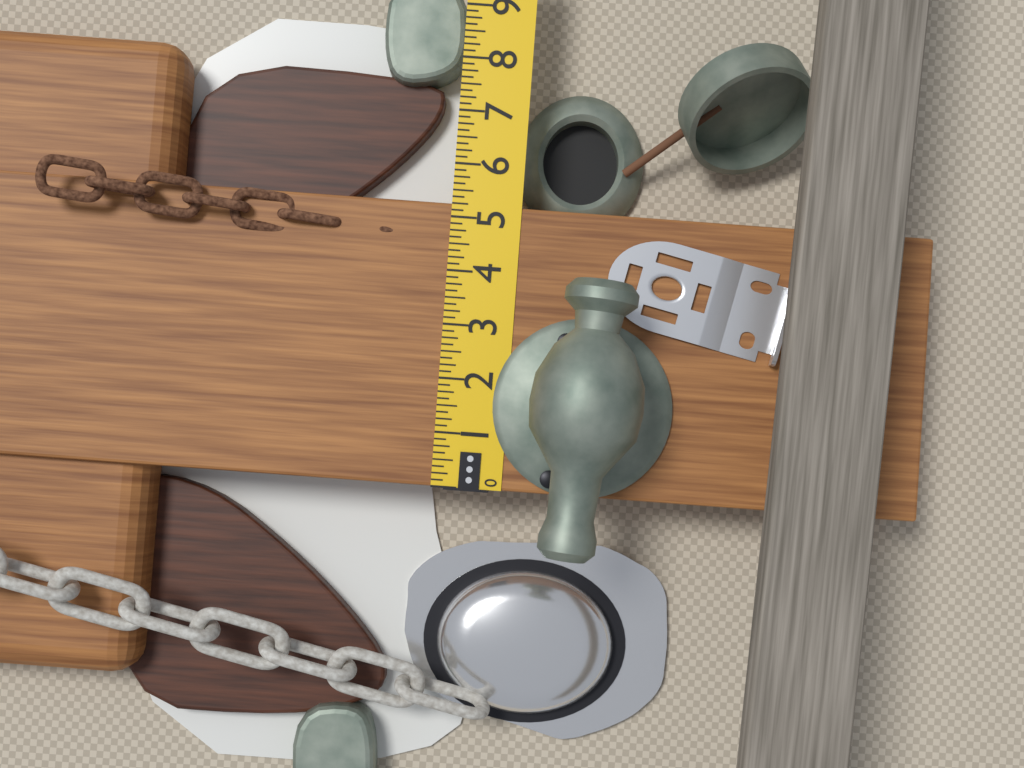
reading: 5.250 in
